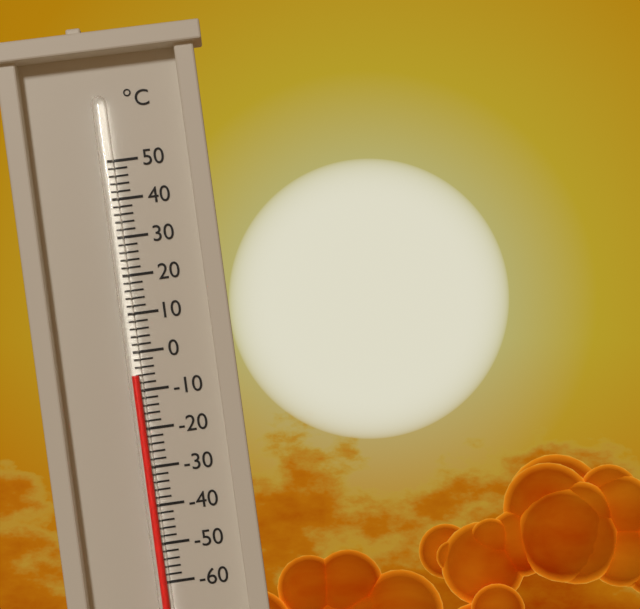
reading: -6 °C
